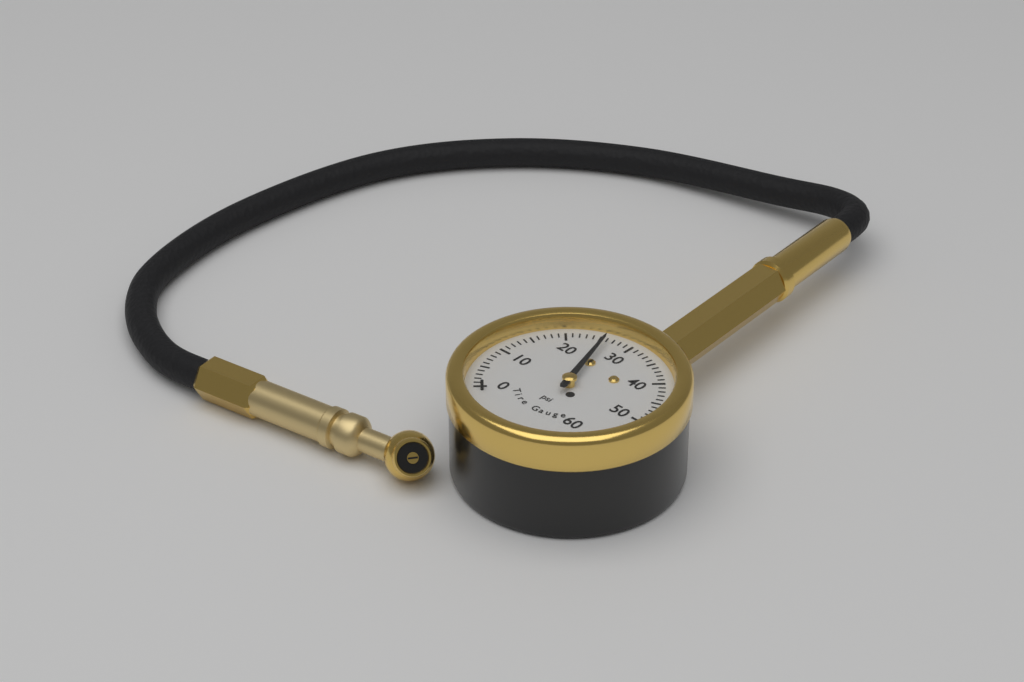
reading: 26 psi
